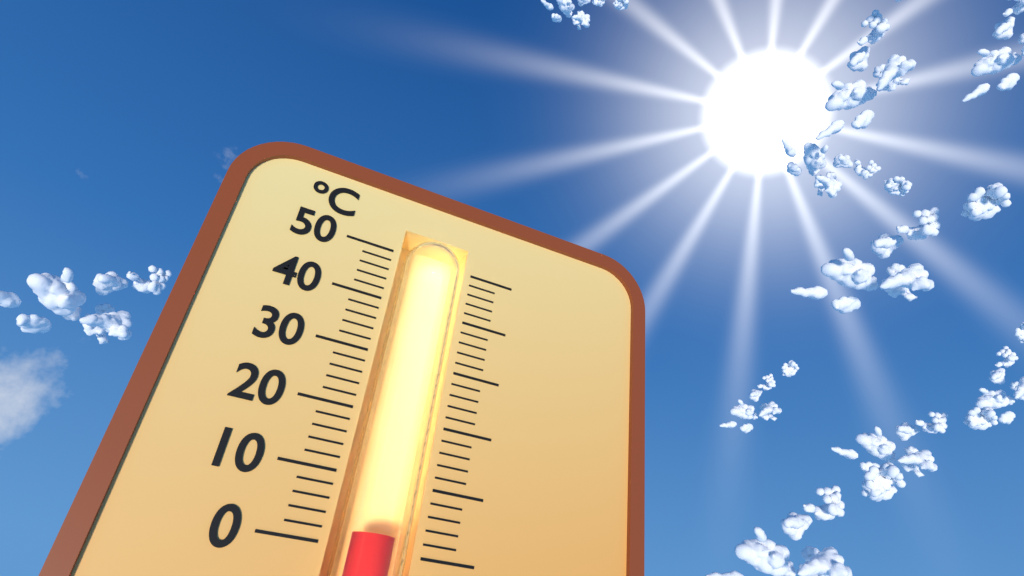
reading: 2 °C
